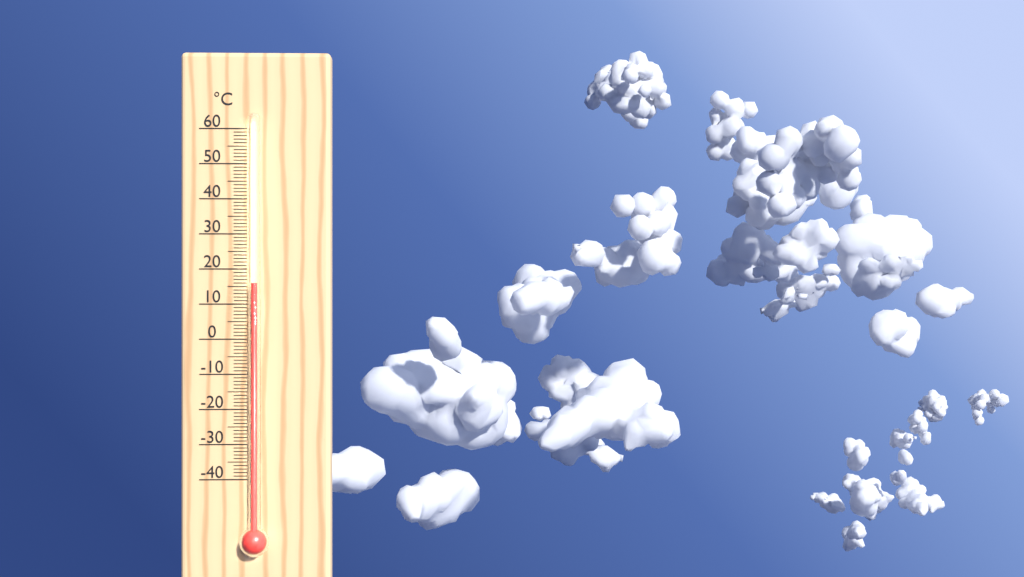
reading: 16 °C
